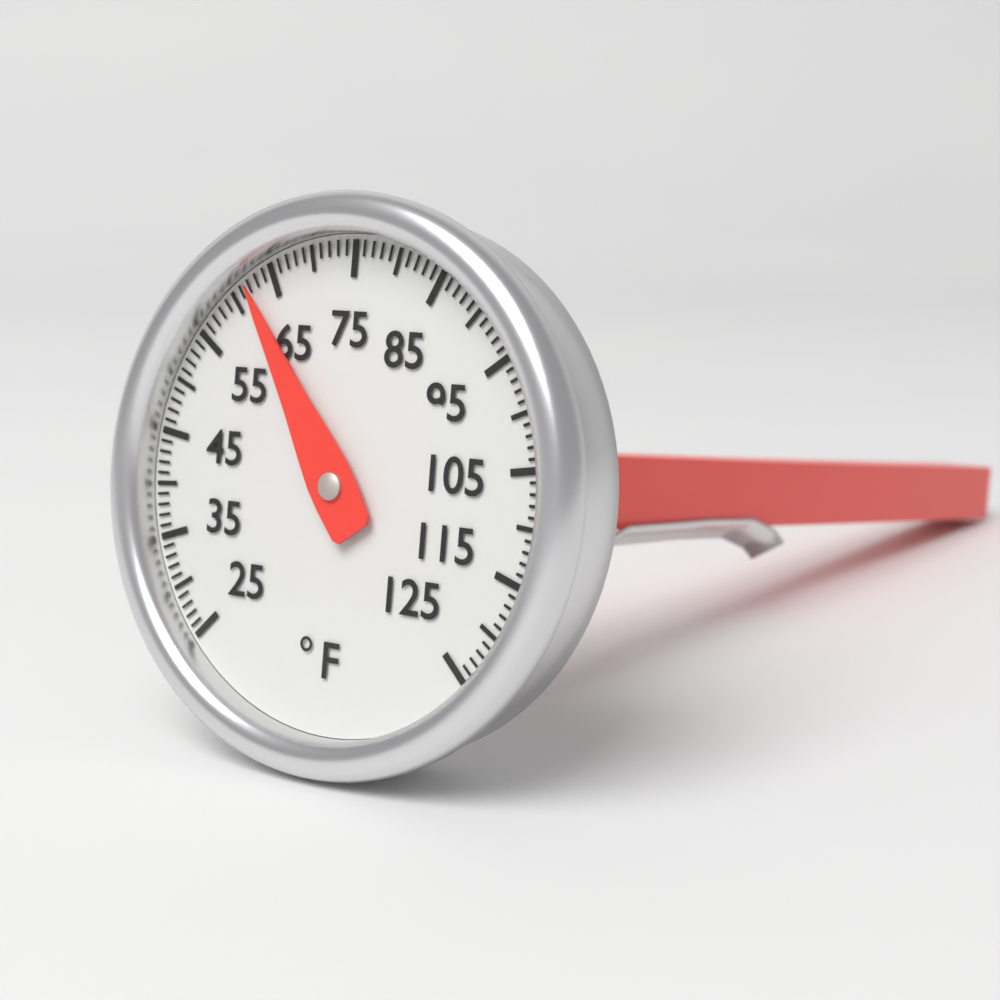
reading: 62 °F
